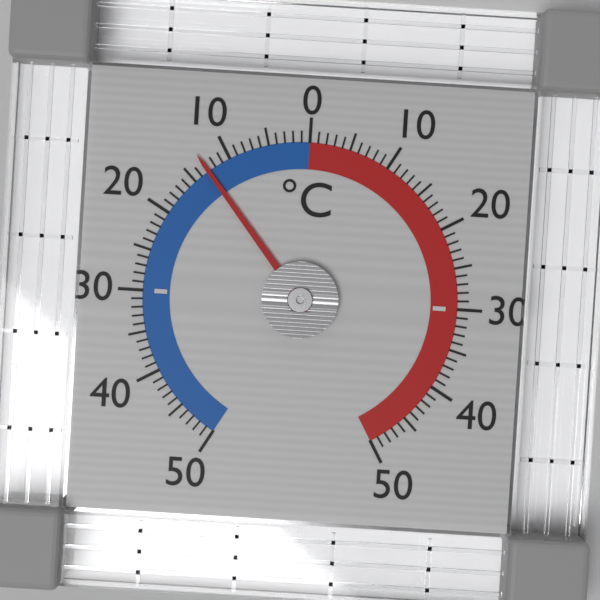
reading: -13 °C
